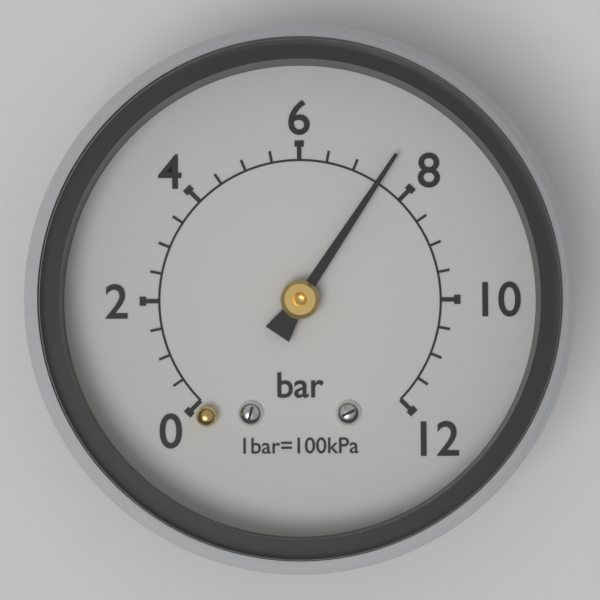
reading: 7.5 bar
